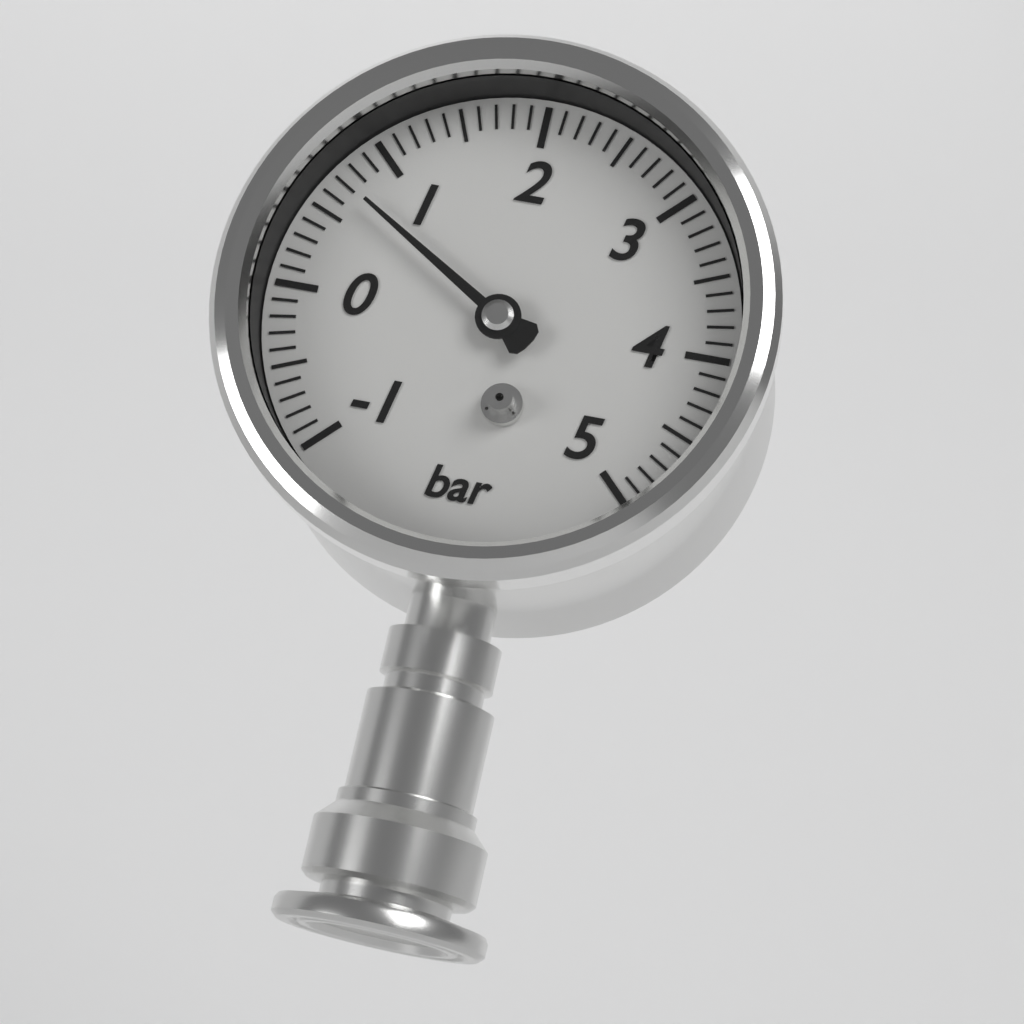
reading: 0.7 bar
